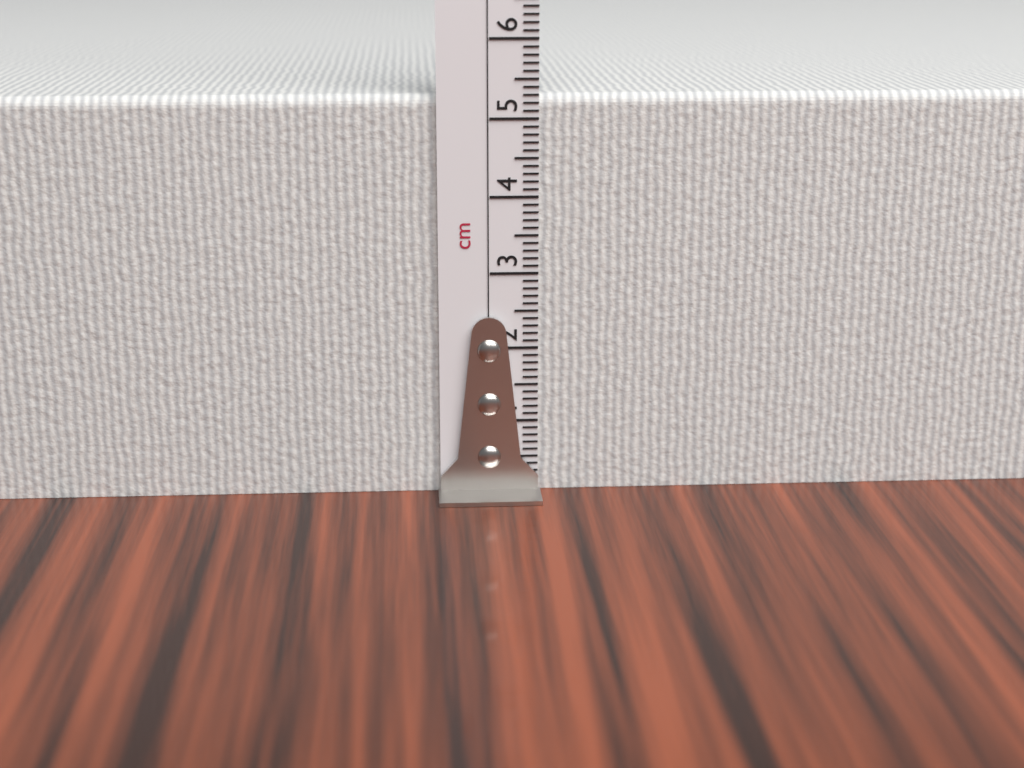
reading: 5.3 cm
